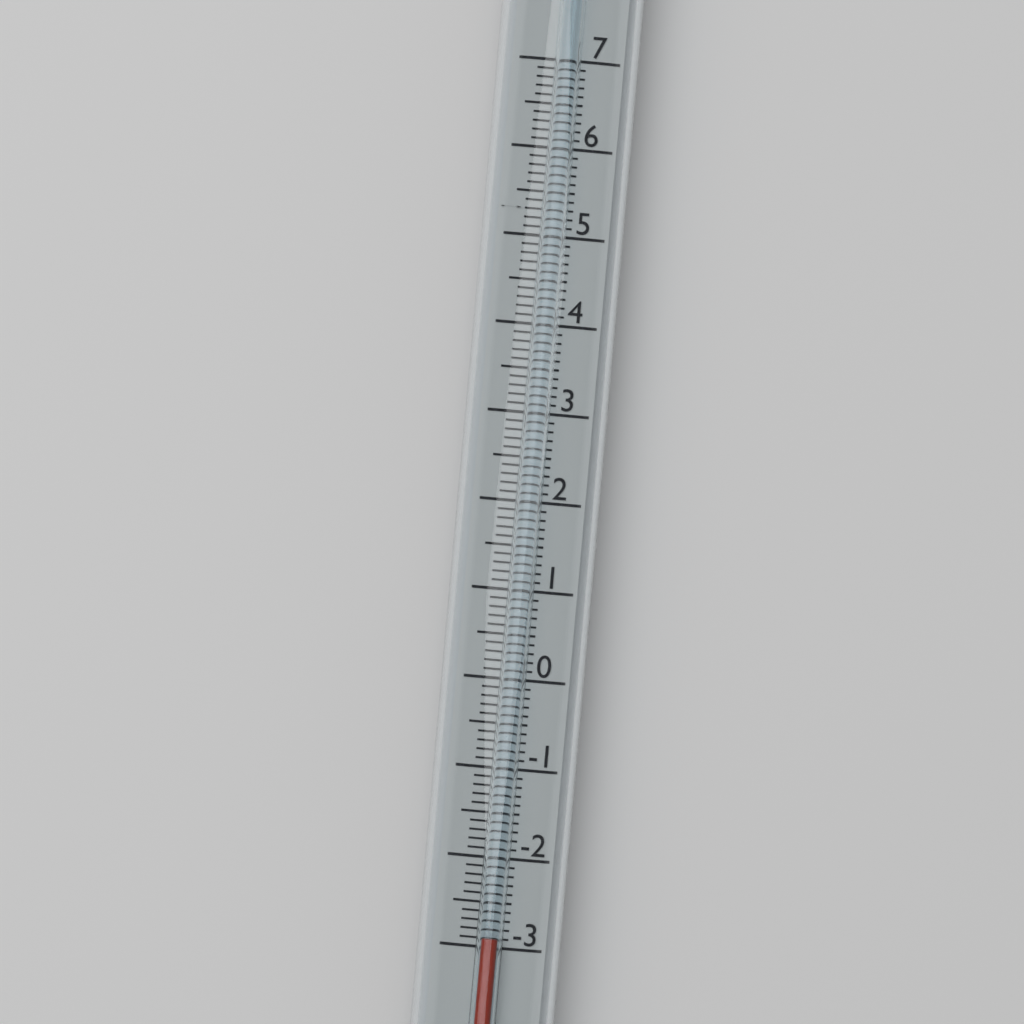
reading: -2.9 (no unit)
